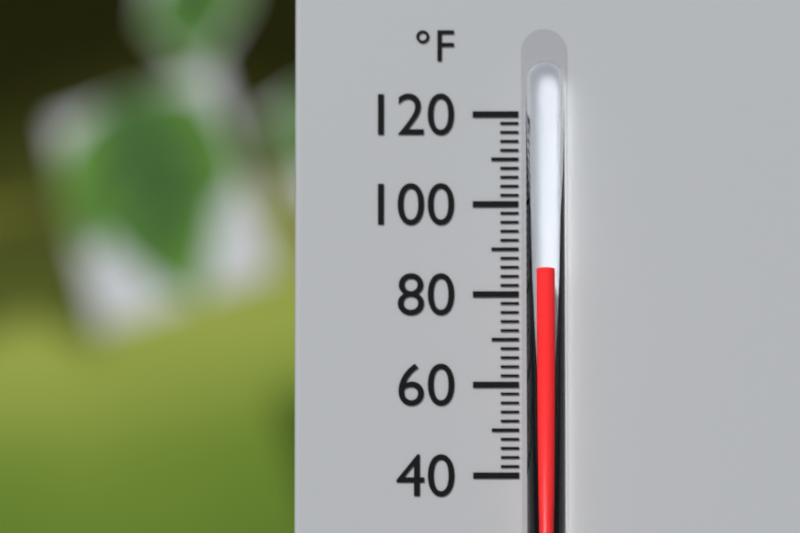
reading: 86 °F
